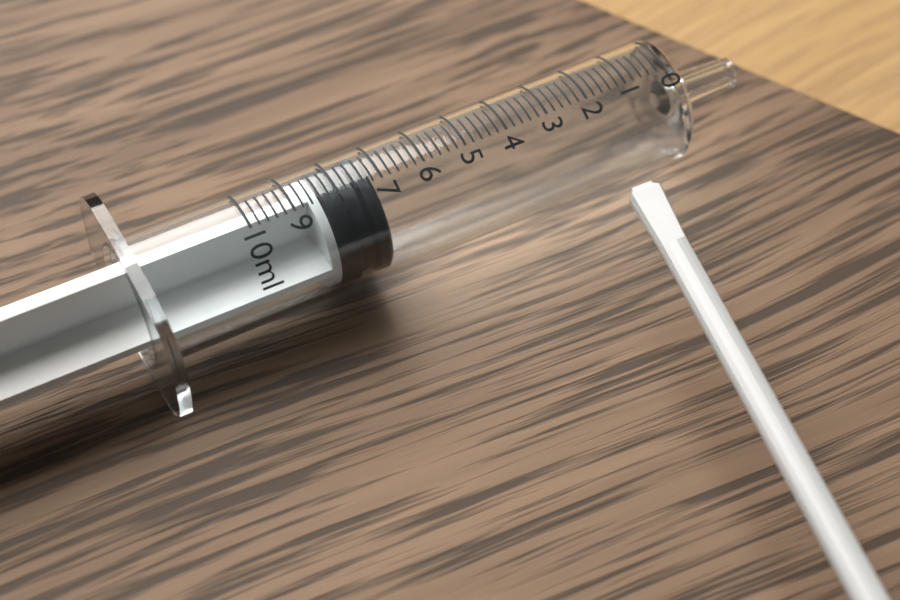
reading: 7.2 ml
